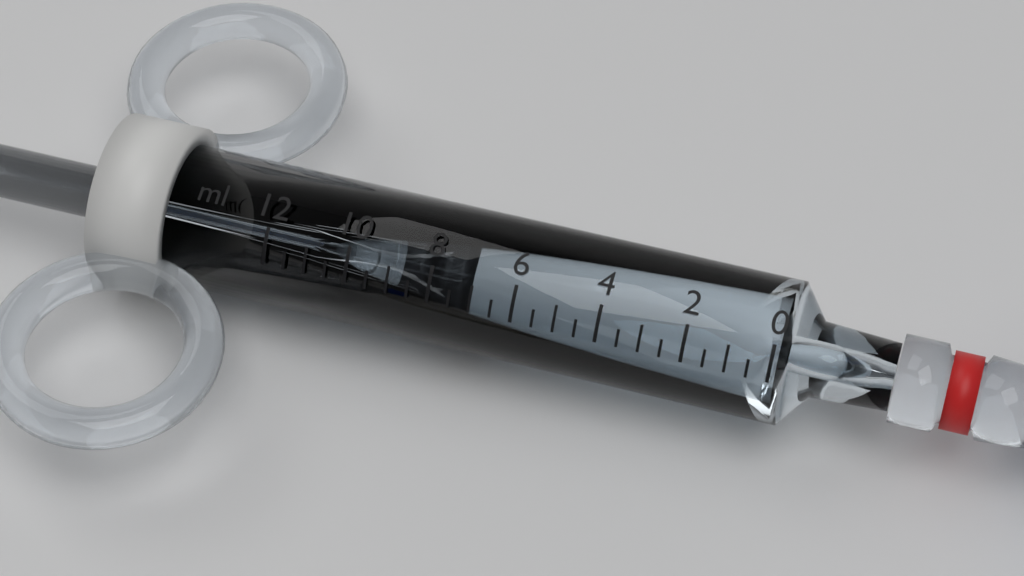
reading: 7.0 ml
